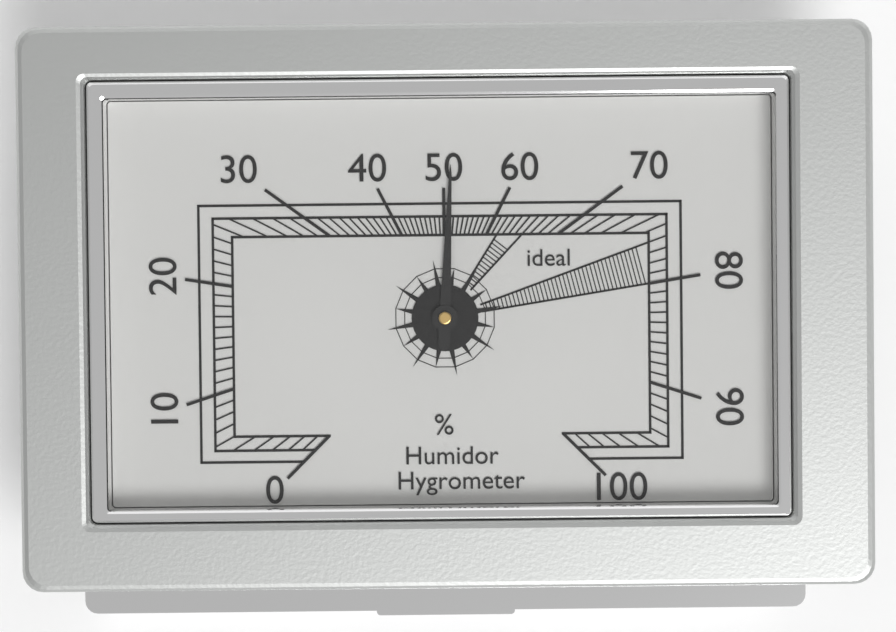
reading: 51 %
